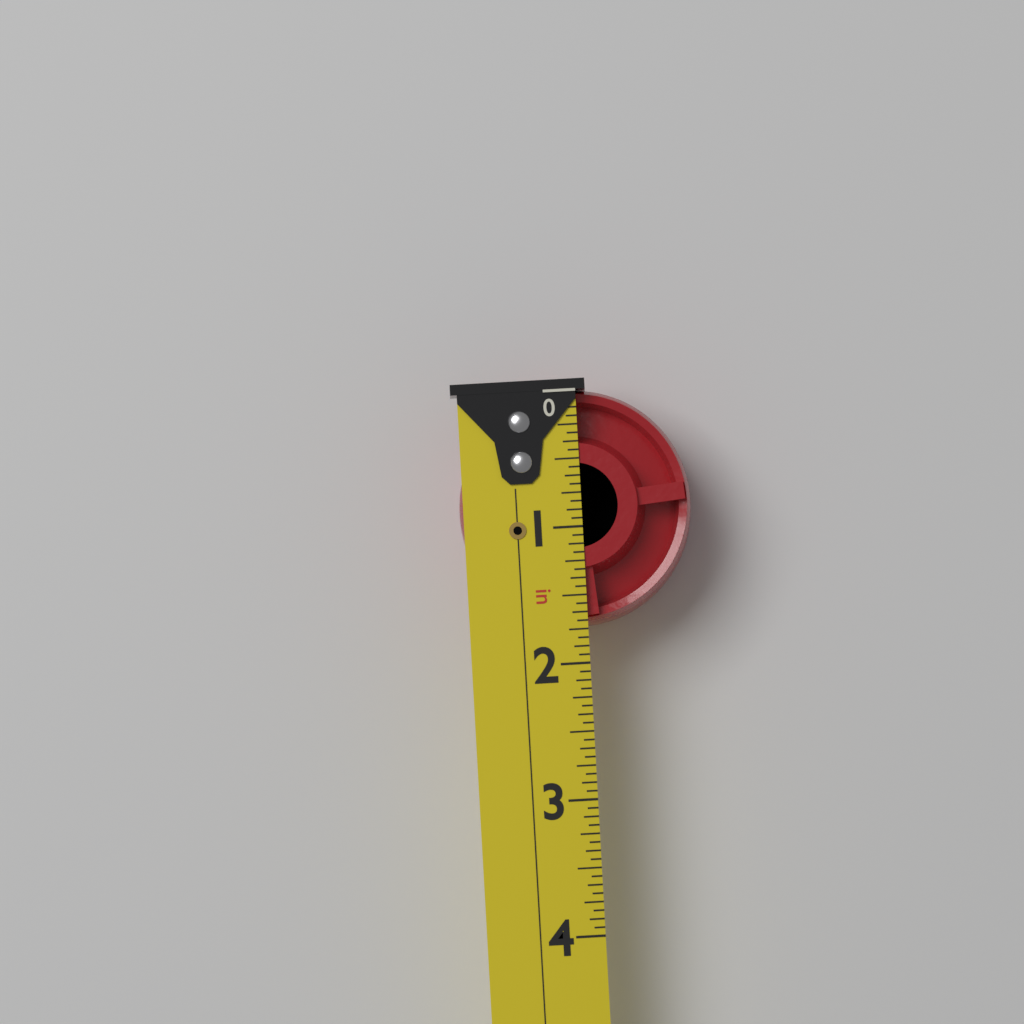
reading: 1.6875 in
